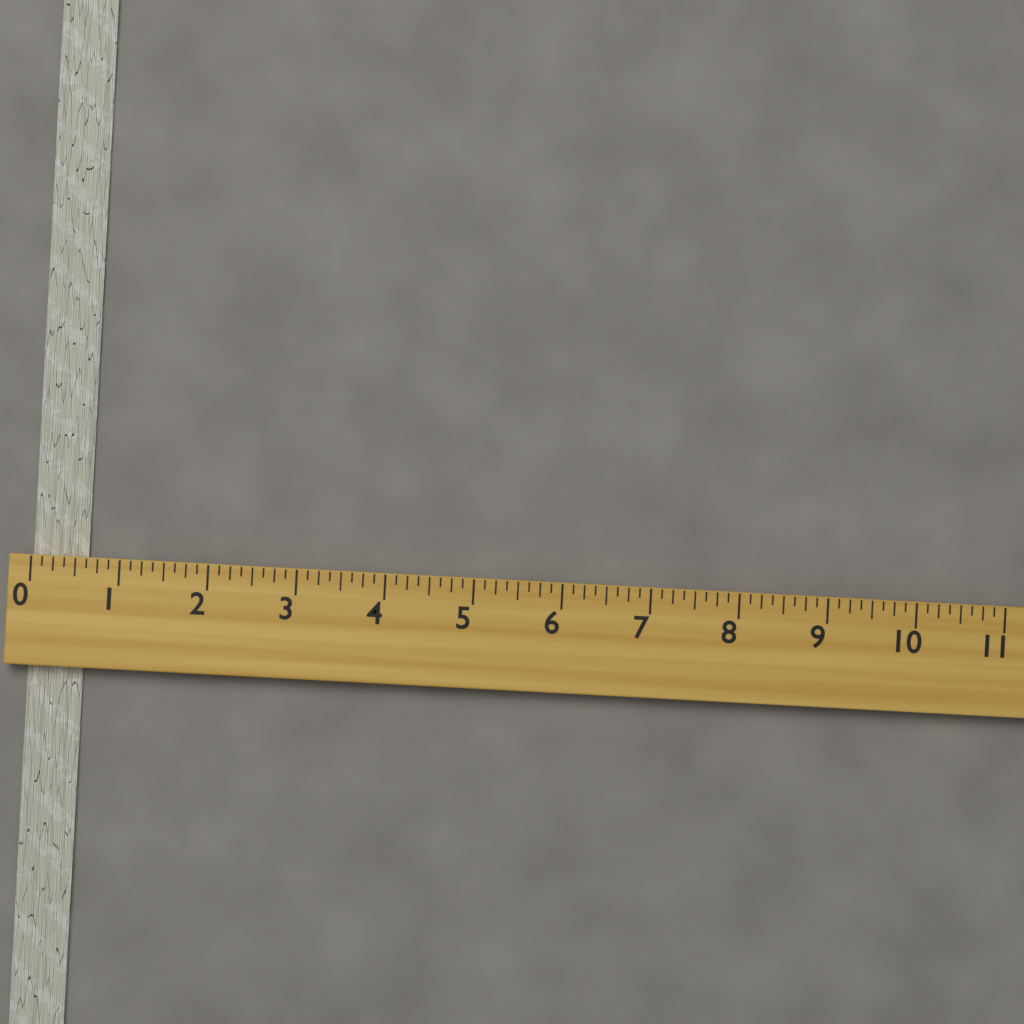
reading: 0.625 (no unit)
